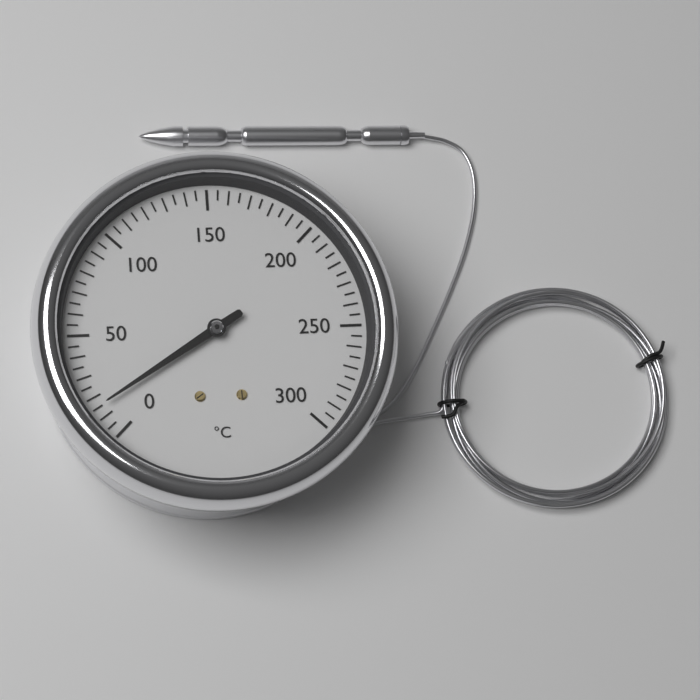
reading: 15 °C
